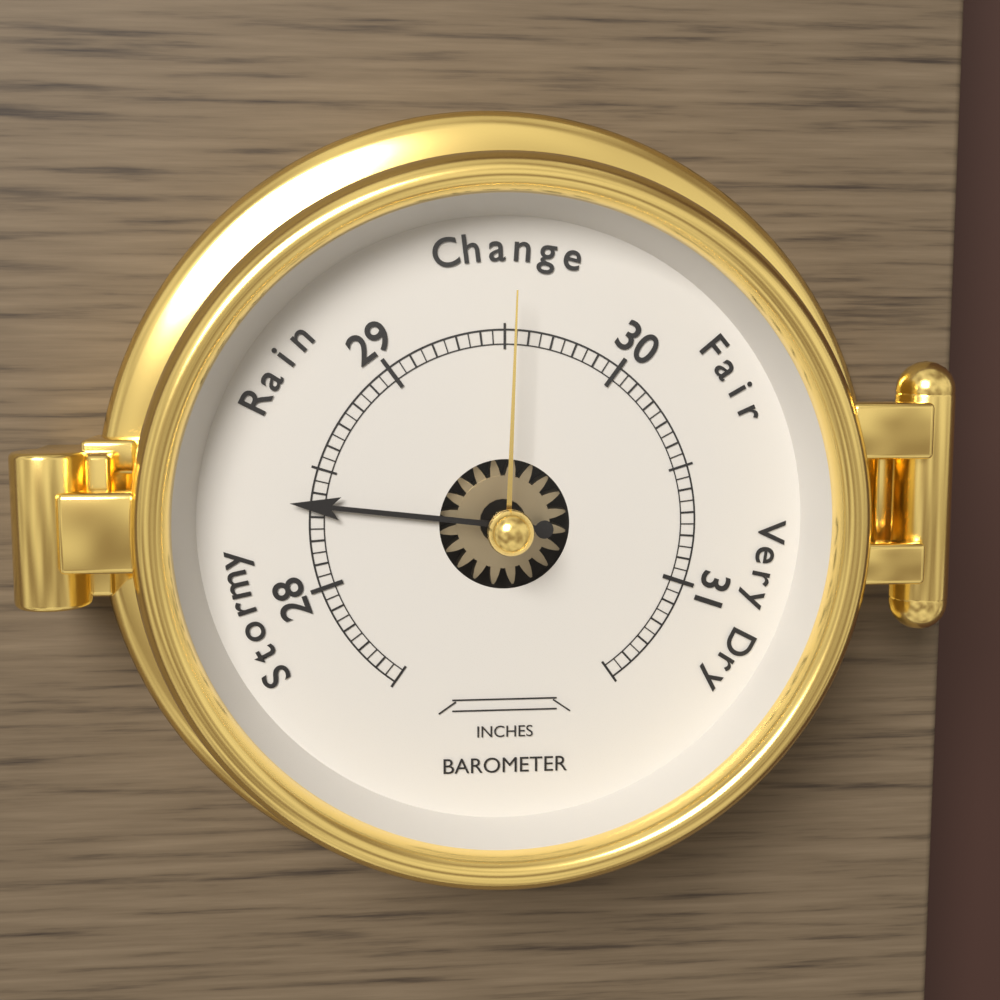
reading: 28.35 inches
